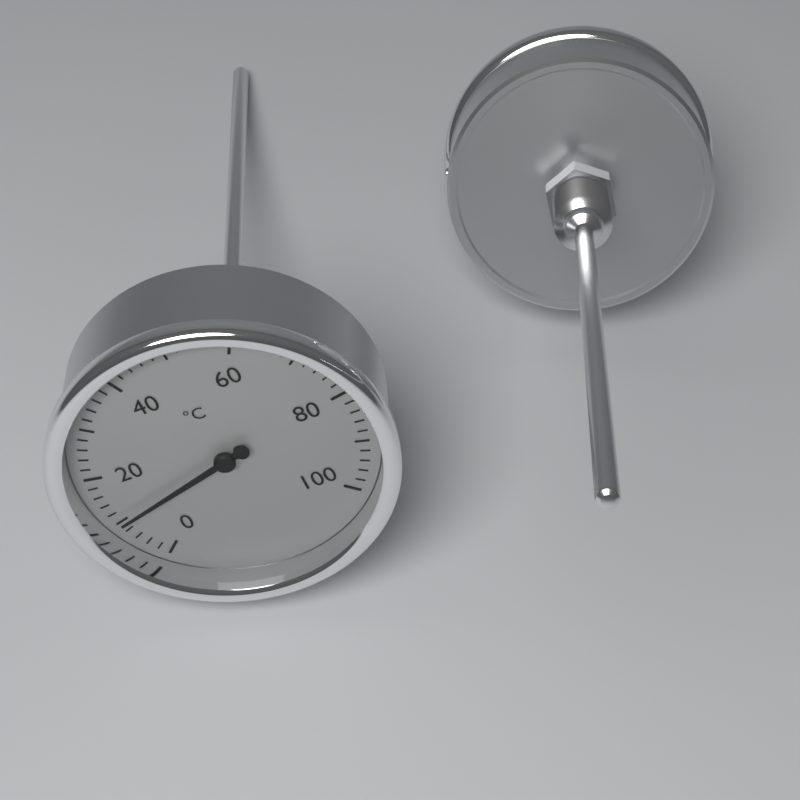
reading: 10 °C
